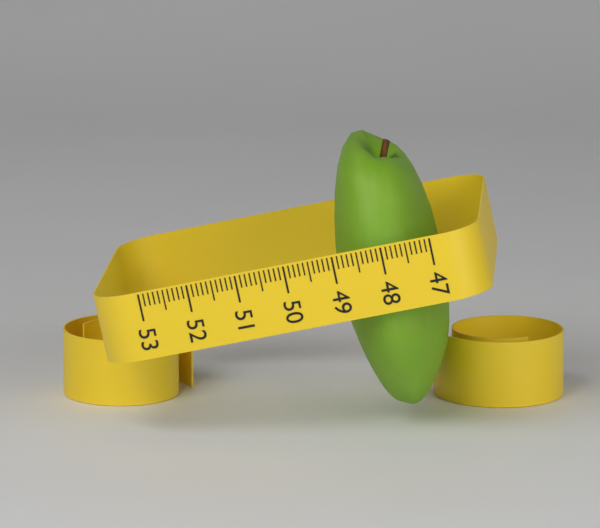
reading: 49.2 (no unit)
